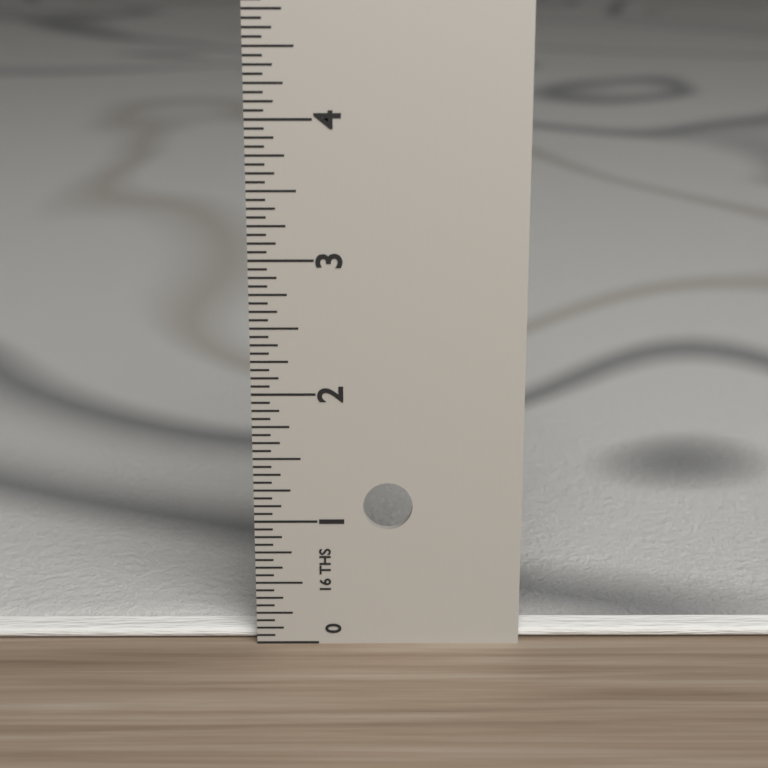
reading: 0.1250 in
